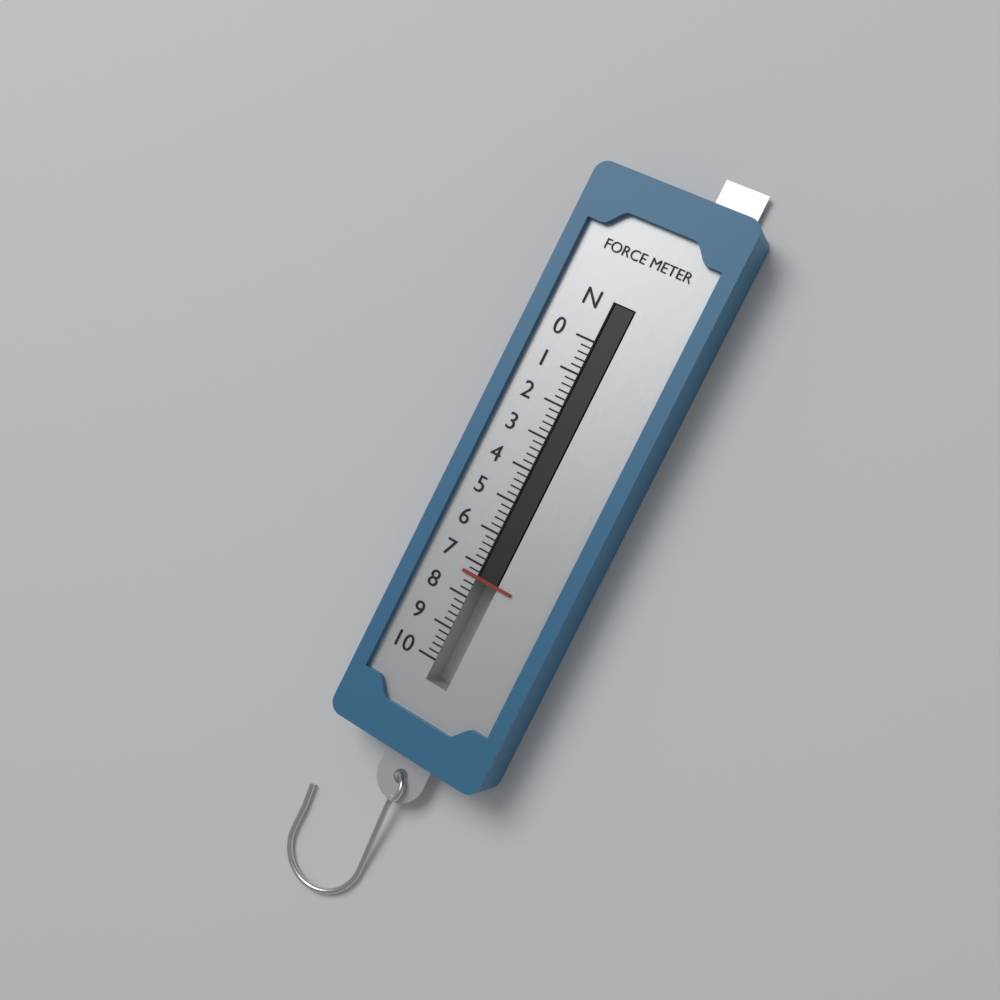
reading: 7.4 N
